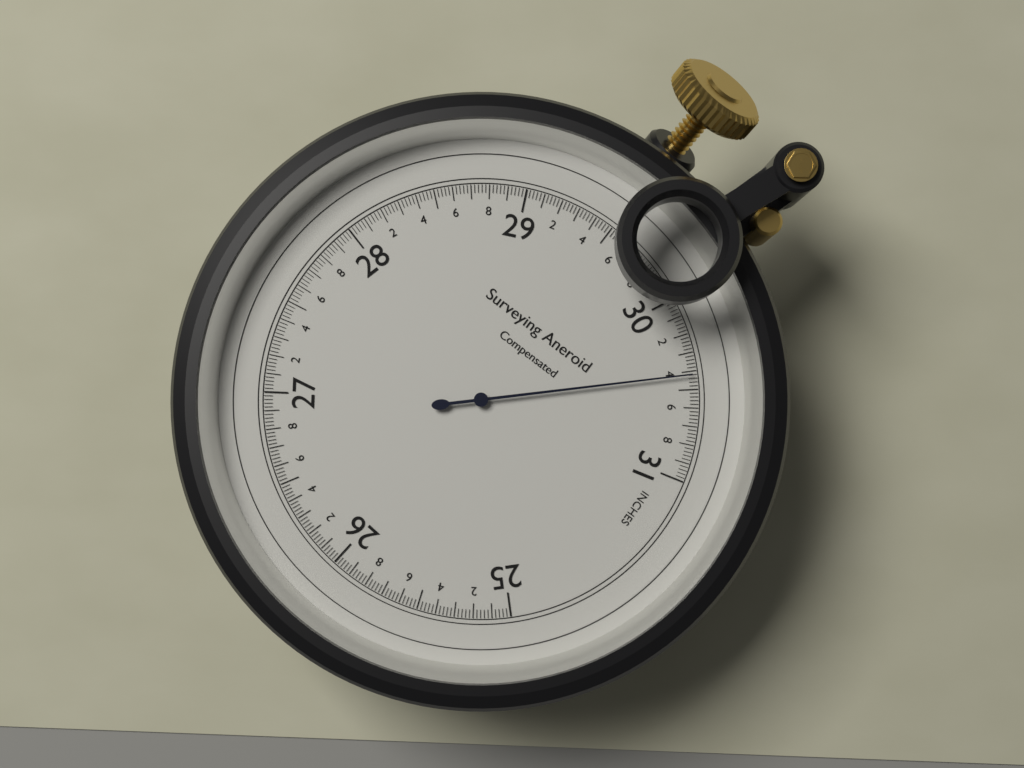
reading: 30.42 inches
